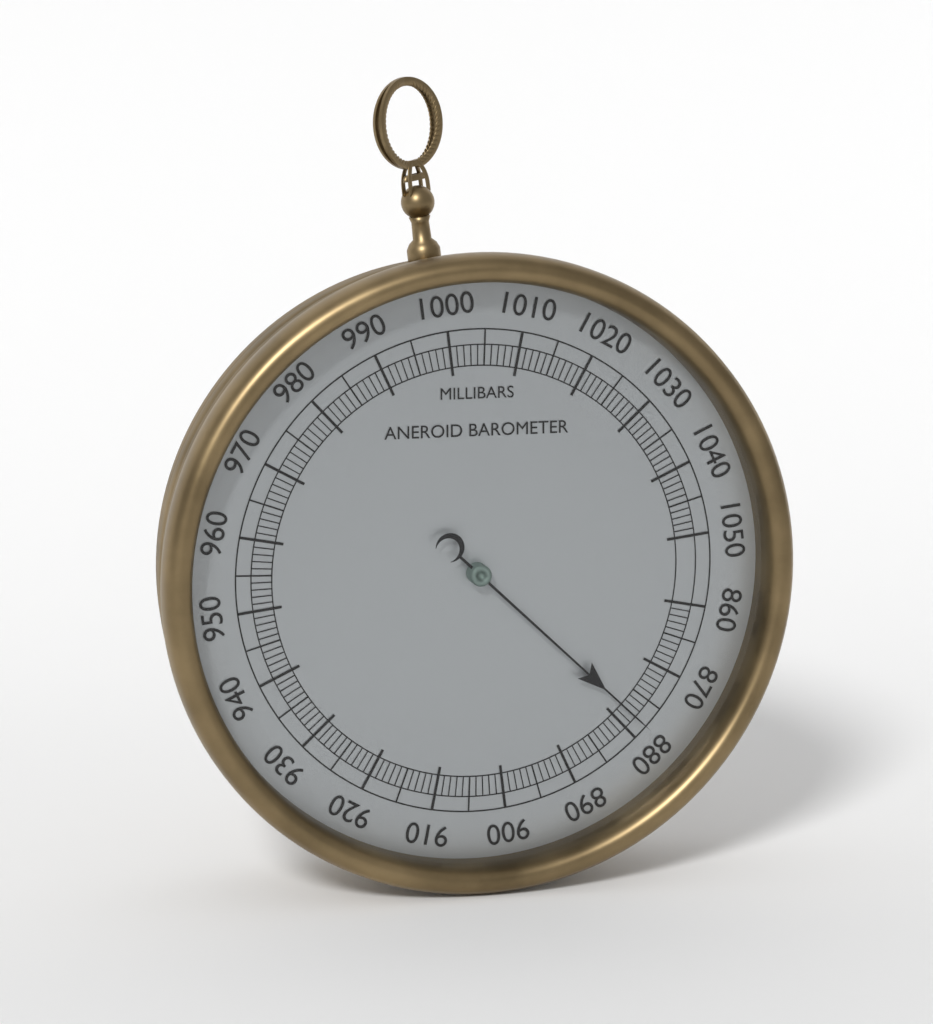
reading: 878 mbar
